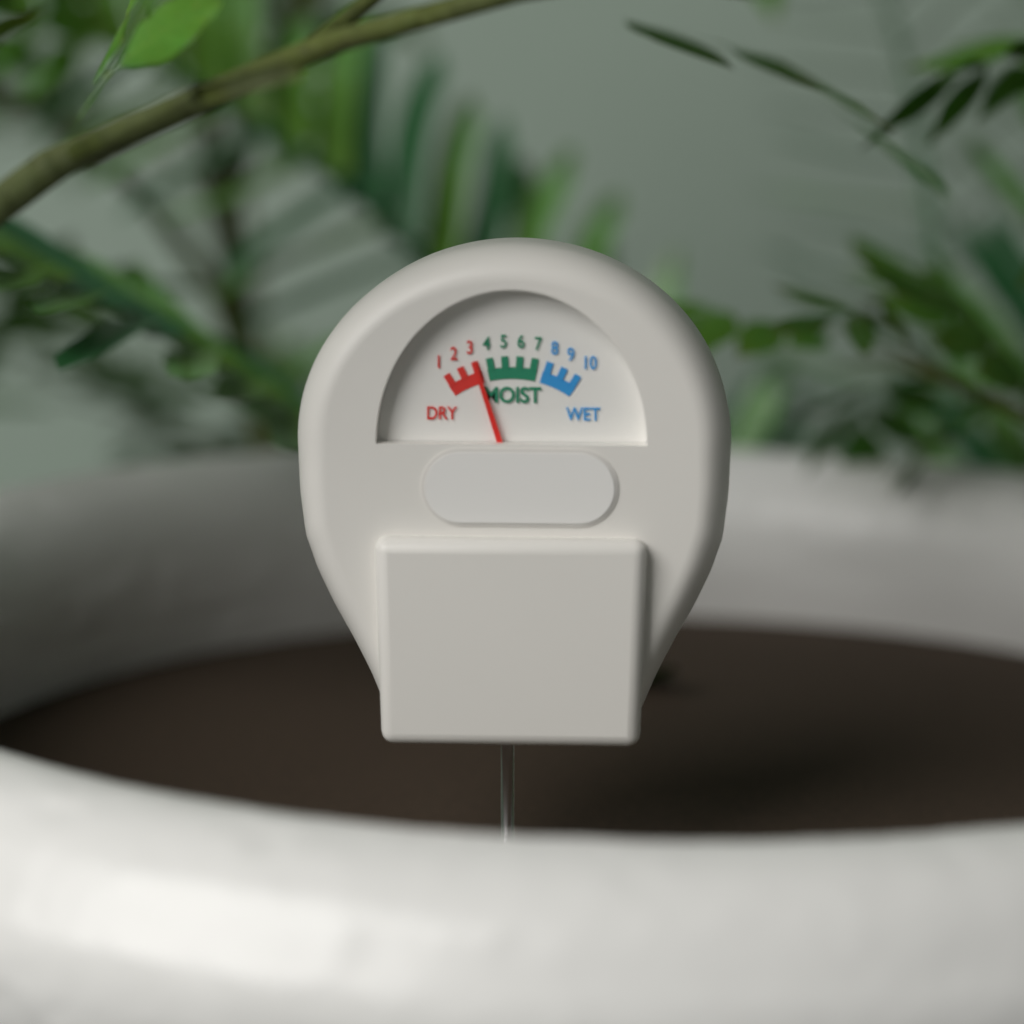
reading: 3 (no unit)
